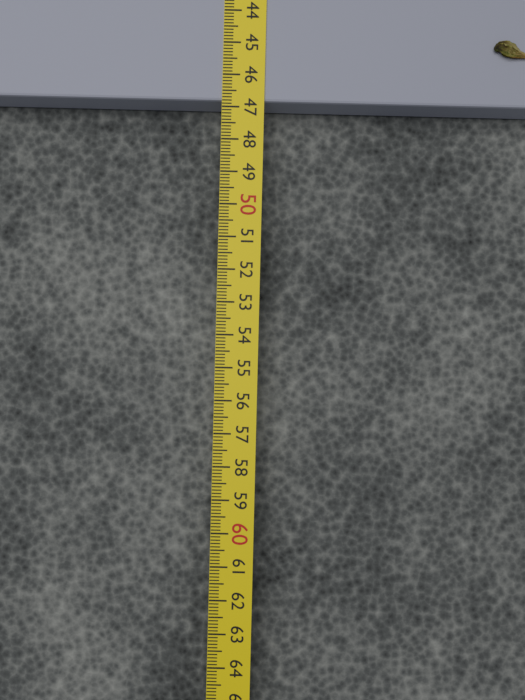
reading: 46.8 cm
